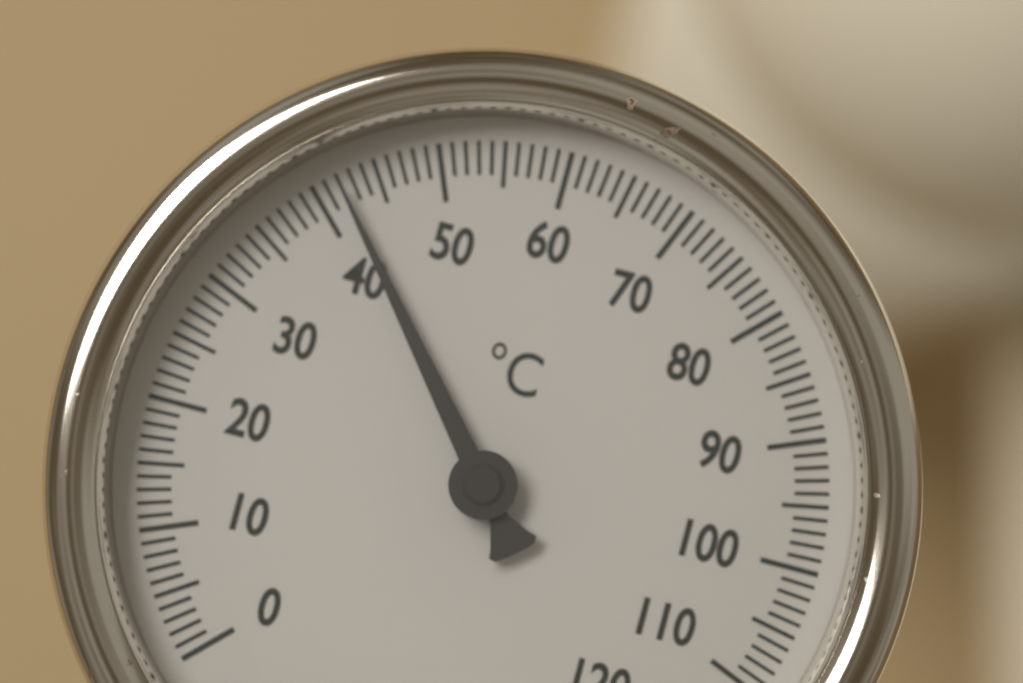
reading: 42 °C
